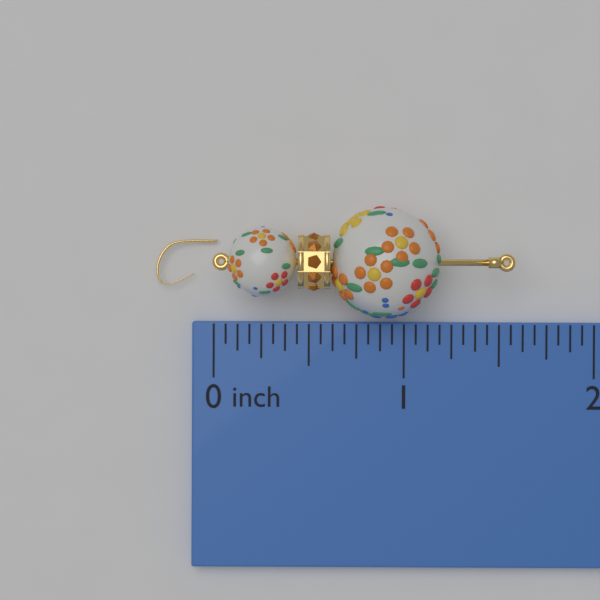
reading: 1.5625 inch
